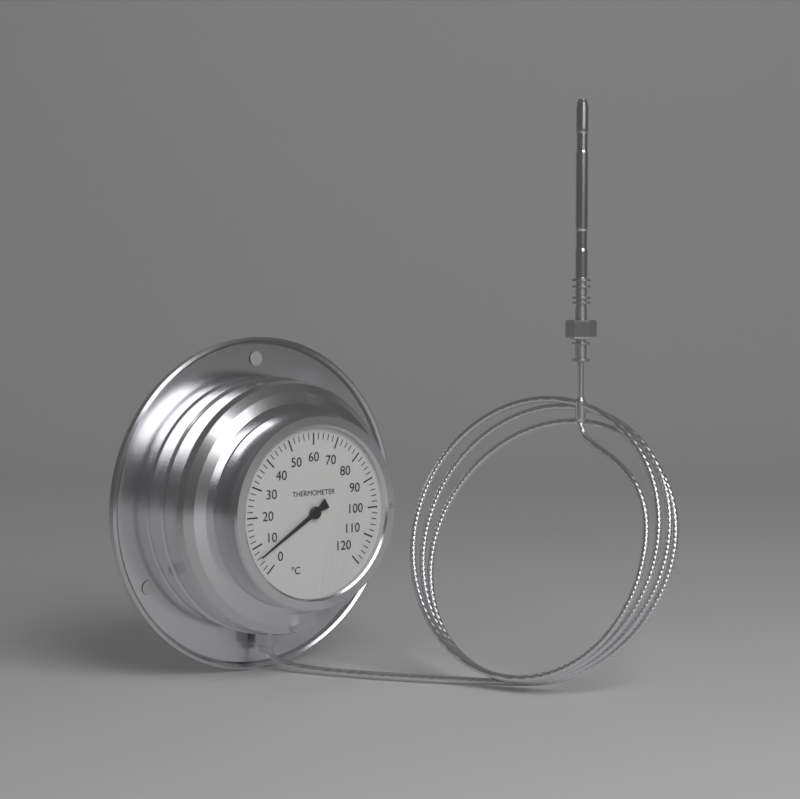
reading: 6 °C
